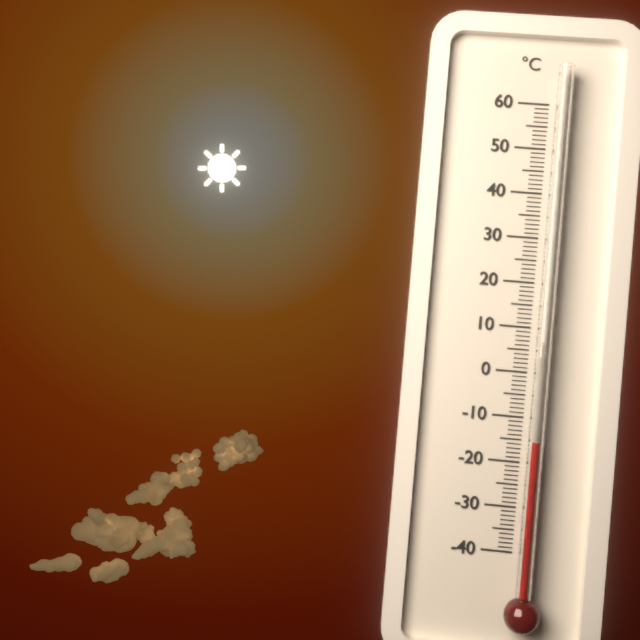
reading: -15 °C
